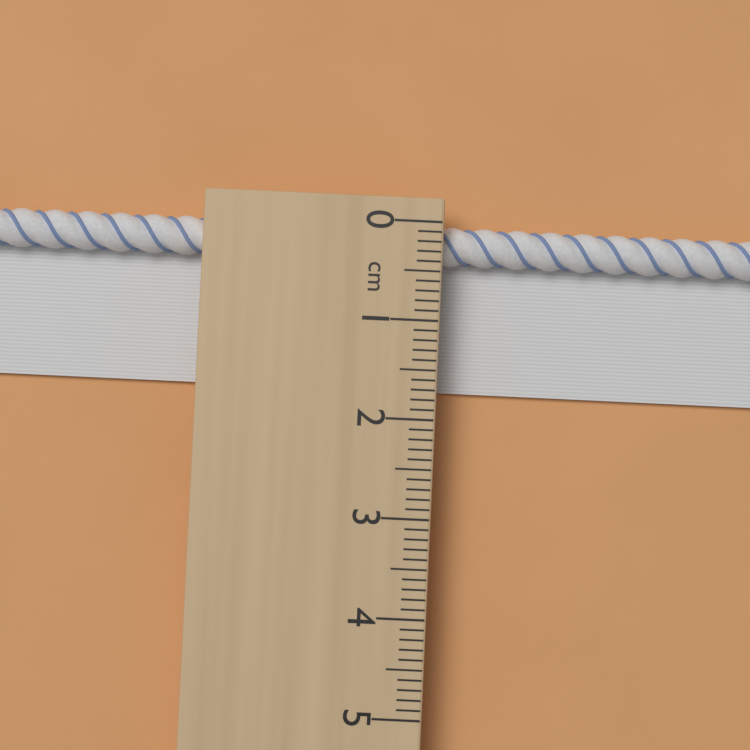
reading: 1.7 cm
